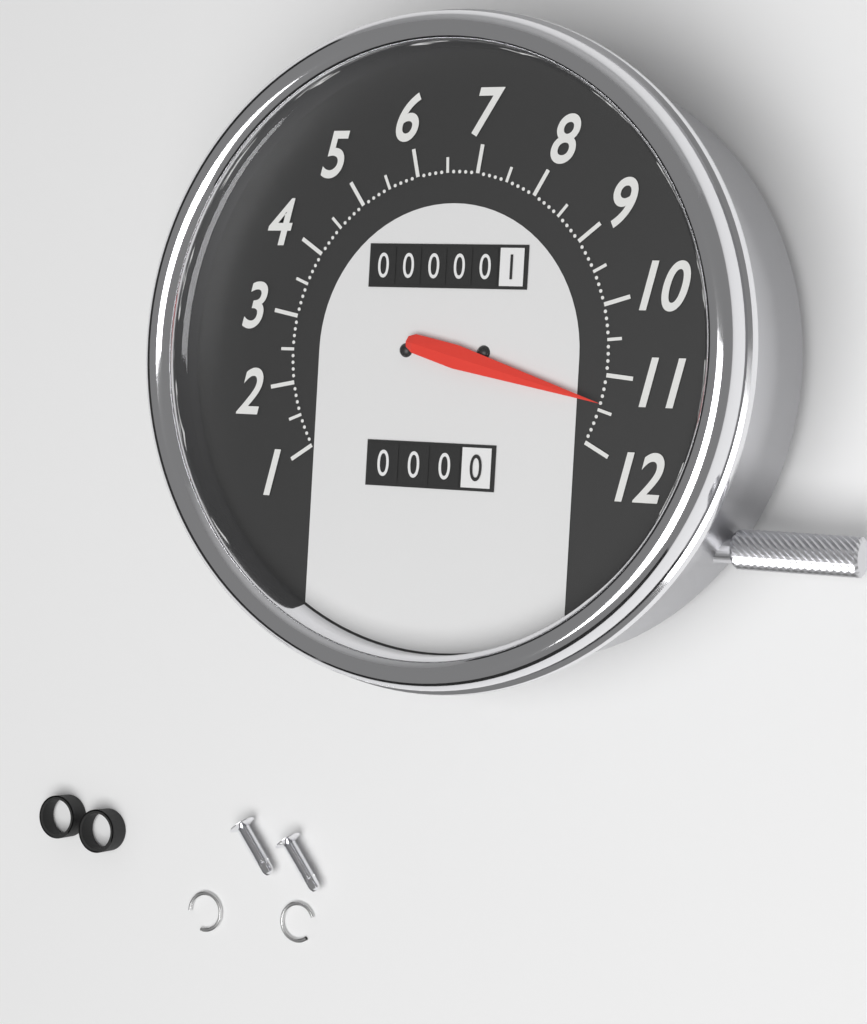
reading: 11.4 (no unit)
